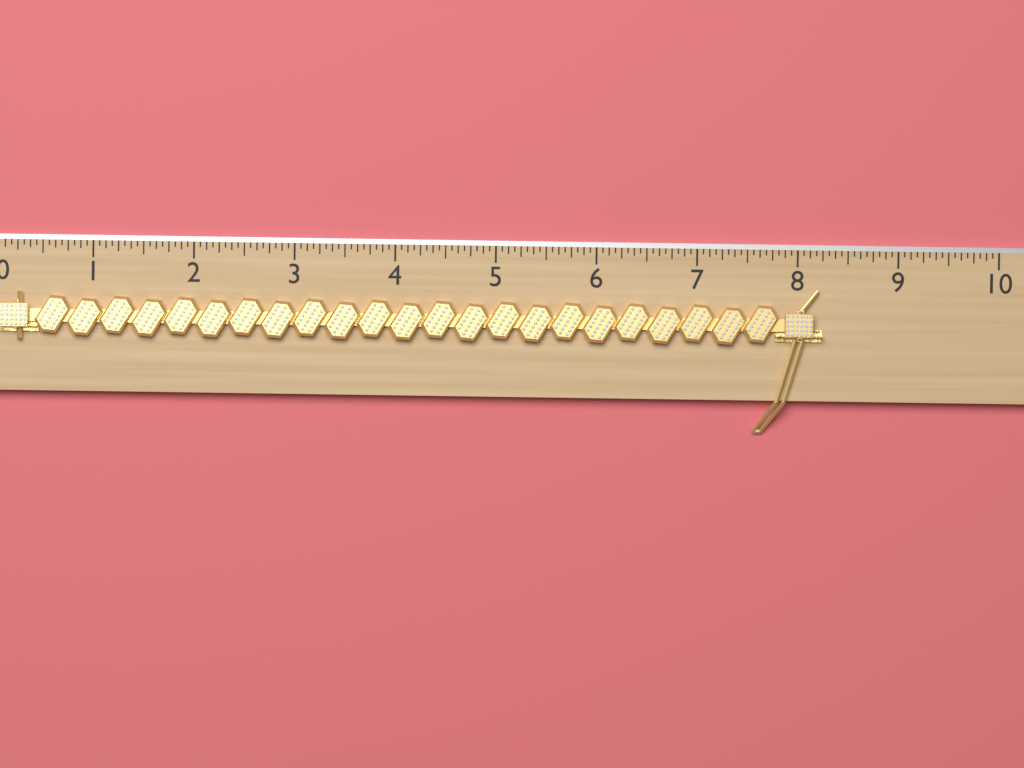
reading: 8.2500 (no unit)
